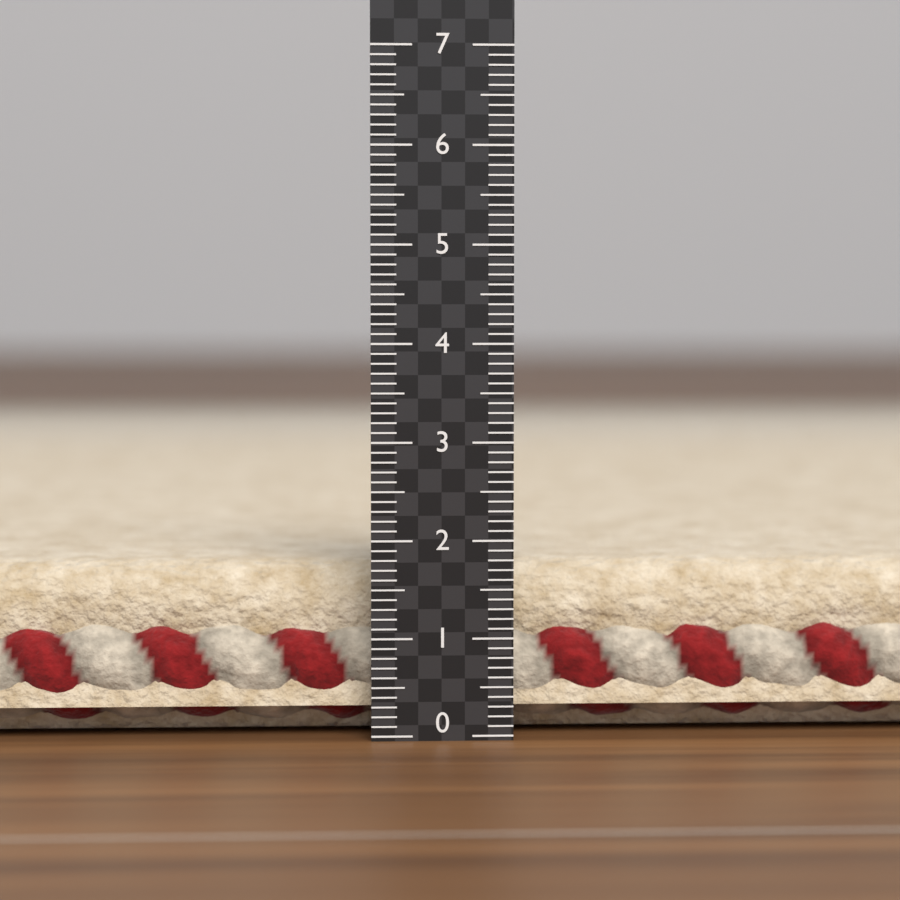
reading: 1.7 (no unit)
